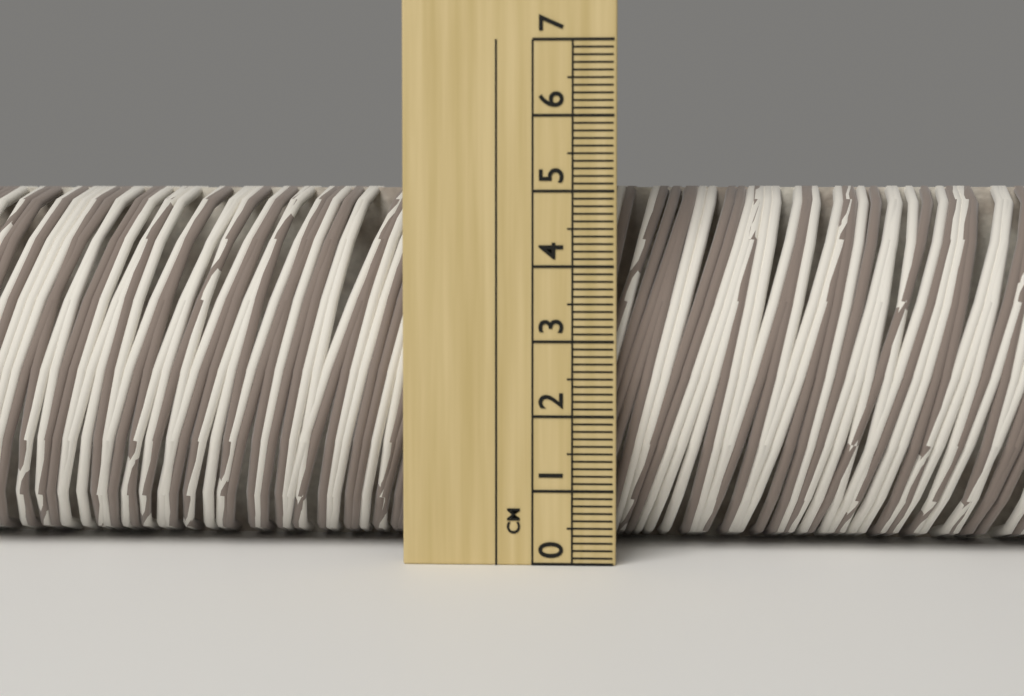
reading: 5.1 cm
